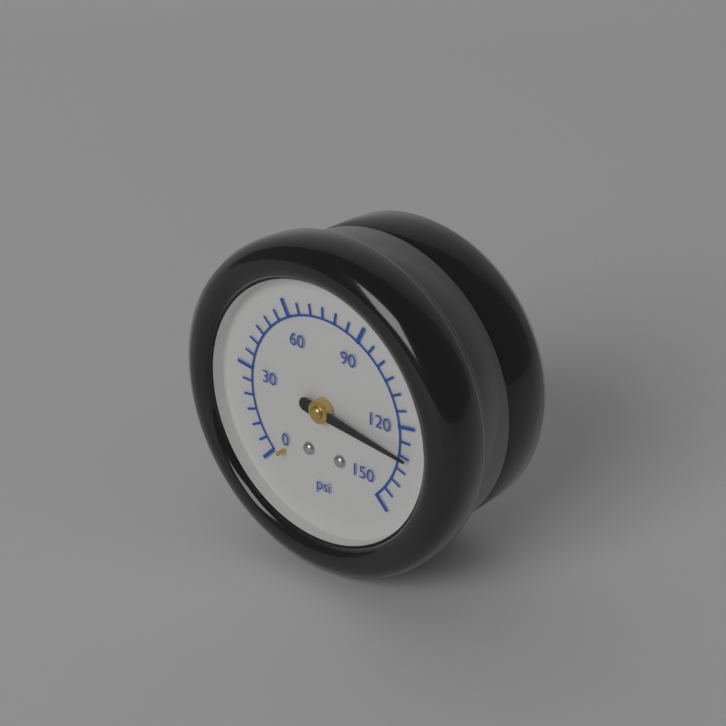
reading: 130 psi
